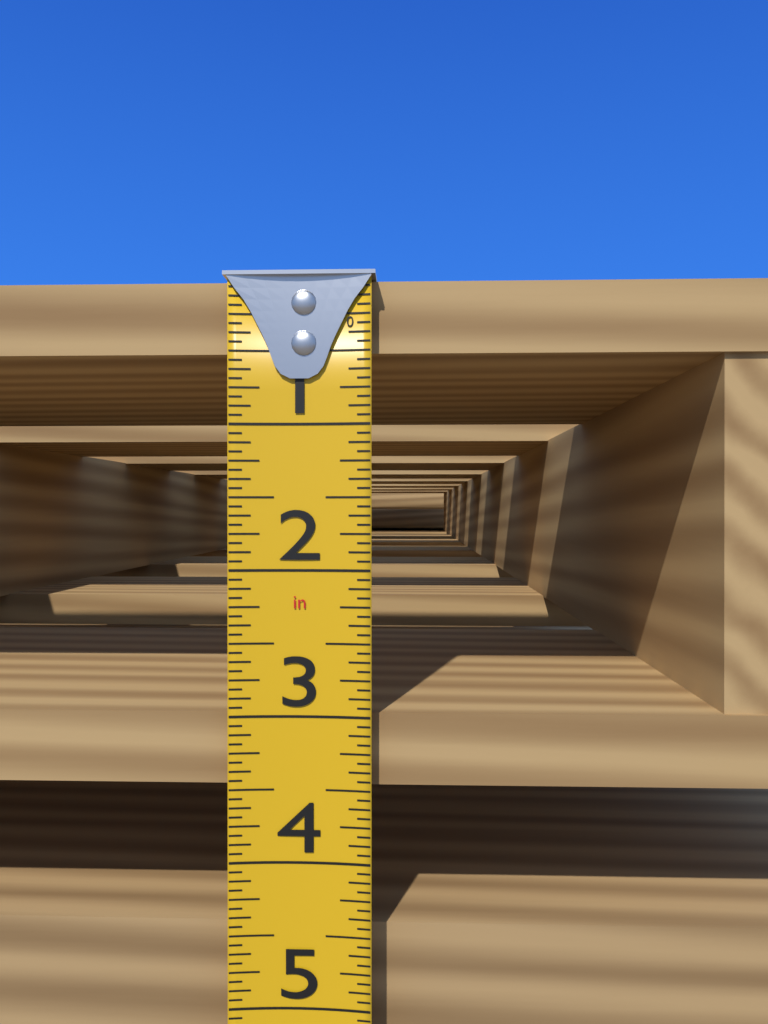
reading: 3.5000 in
